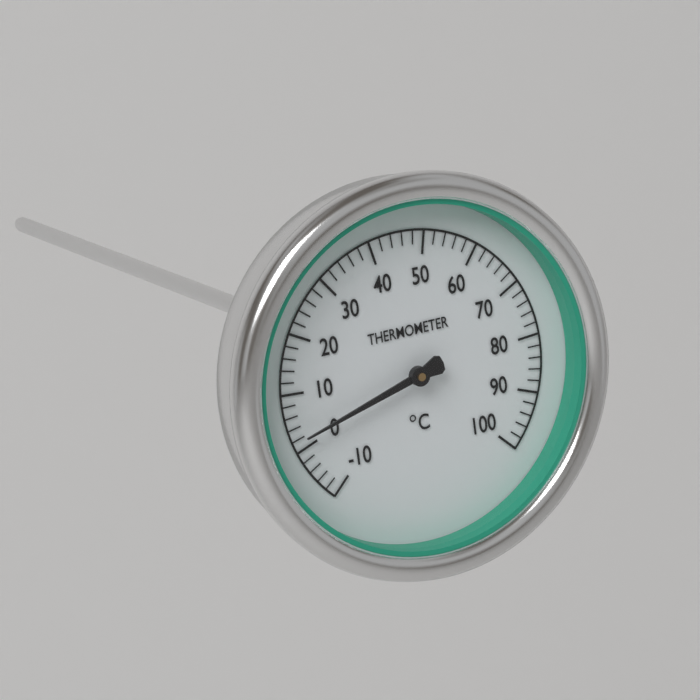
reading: 2 °C
